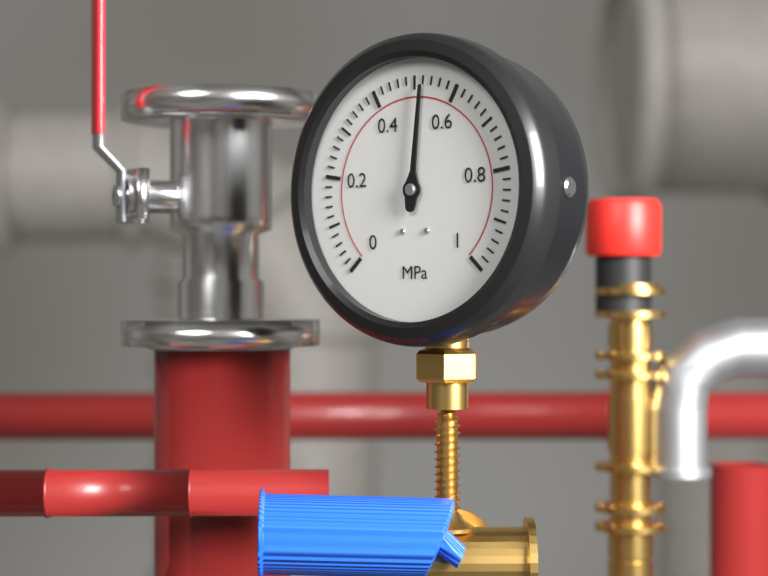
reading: 0.52 MPa
